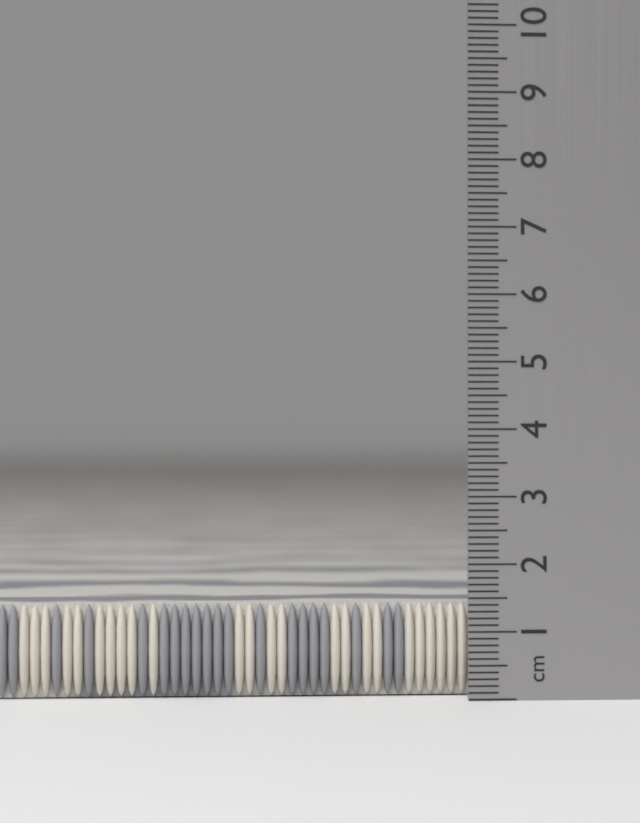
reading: 1.4 cm
